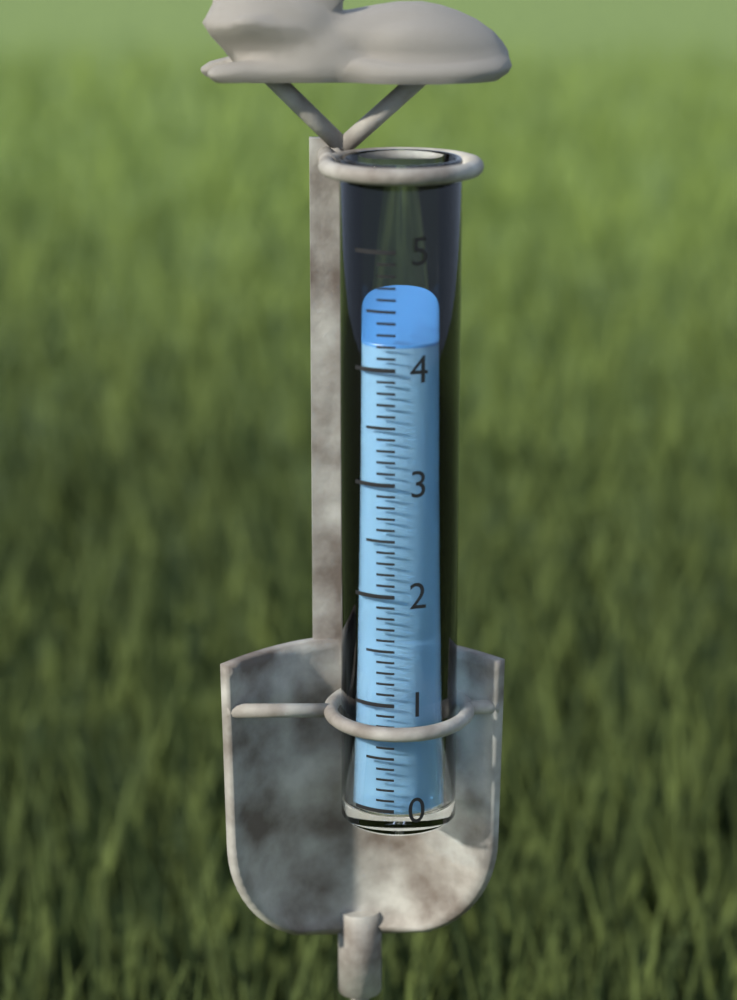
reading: 4.2 (no unit)
